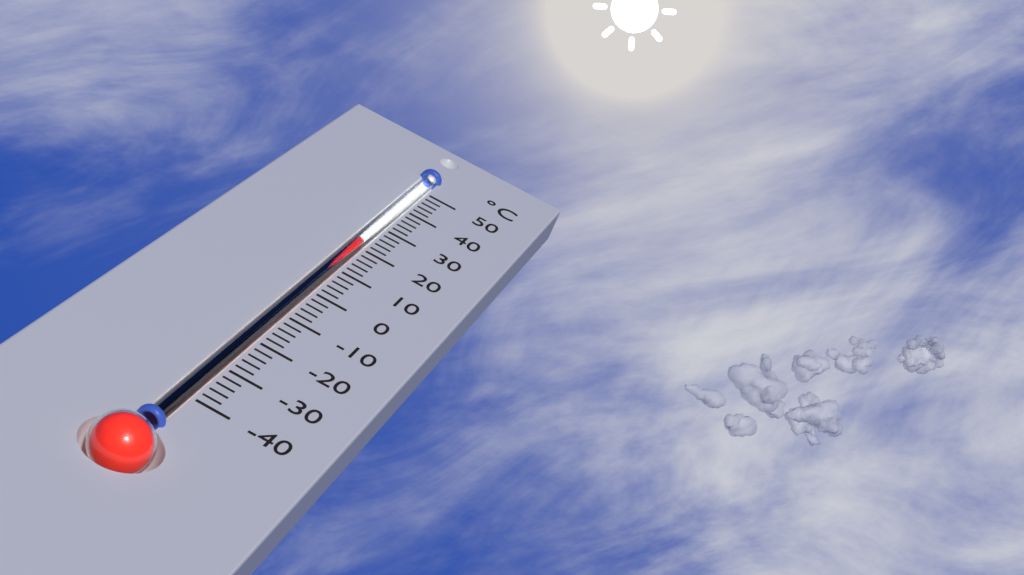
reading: 22 °C
